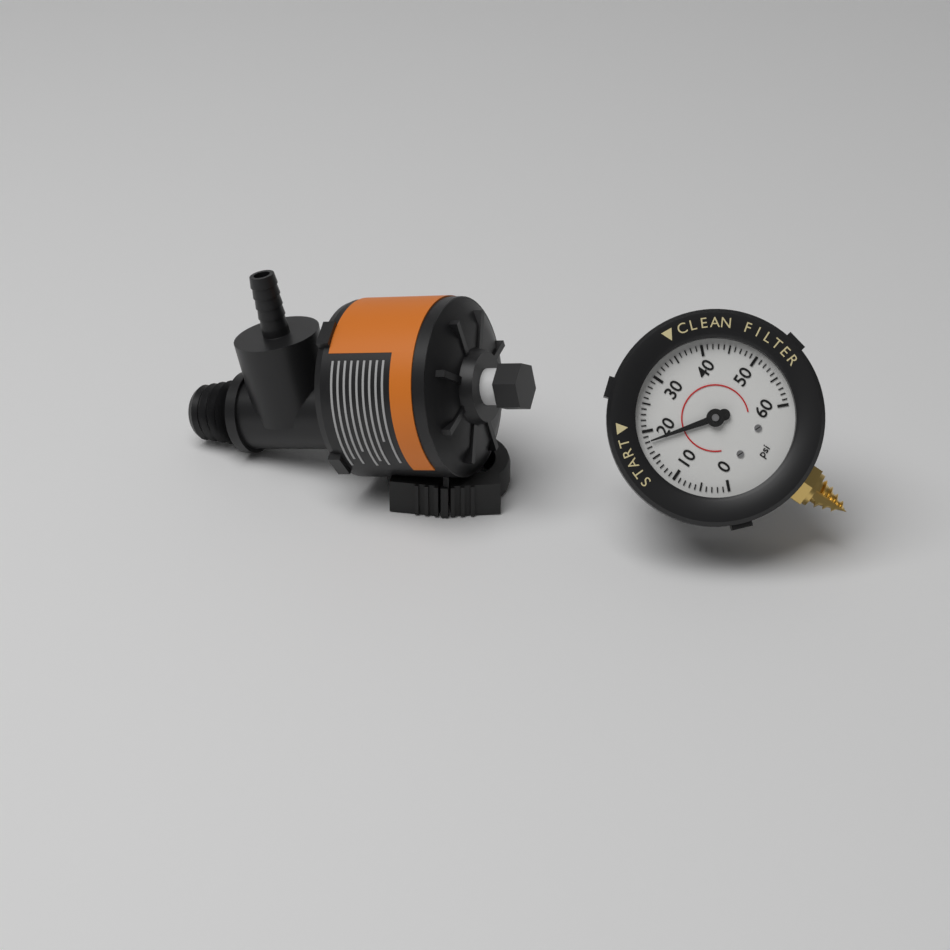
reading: 18 psi
